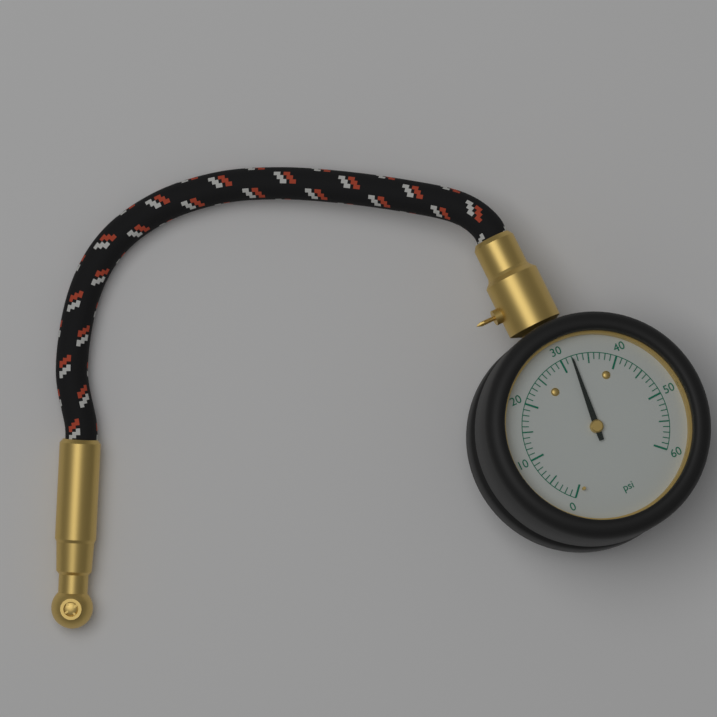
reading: 32 psi
